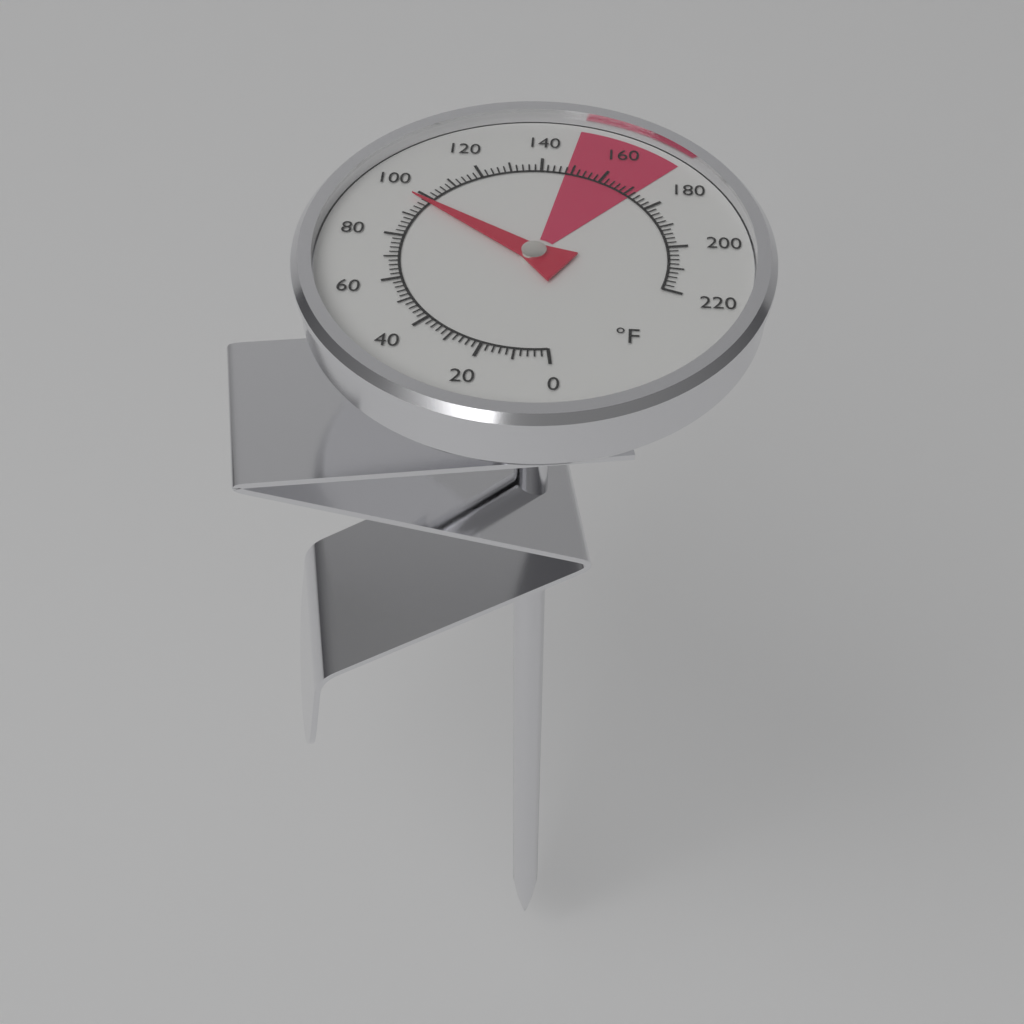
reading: 98 °F
